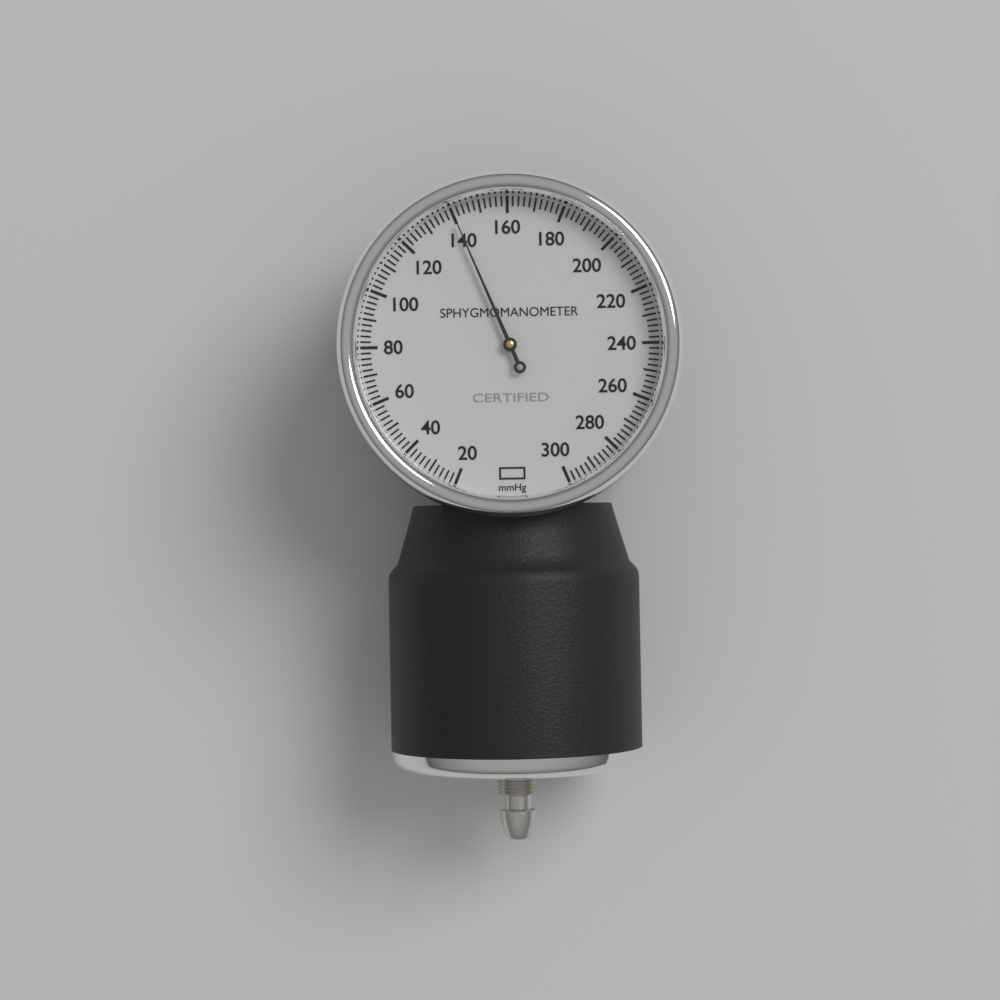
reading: 140 mmHg
